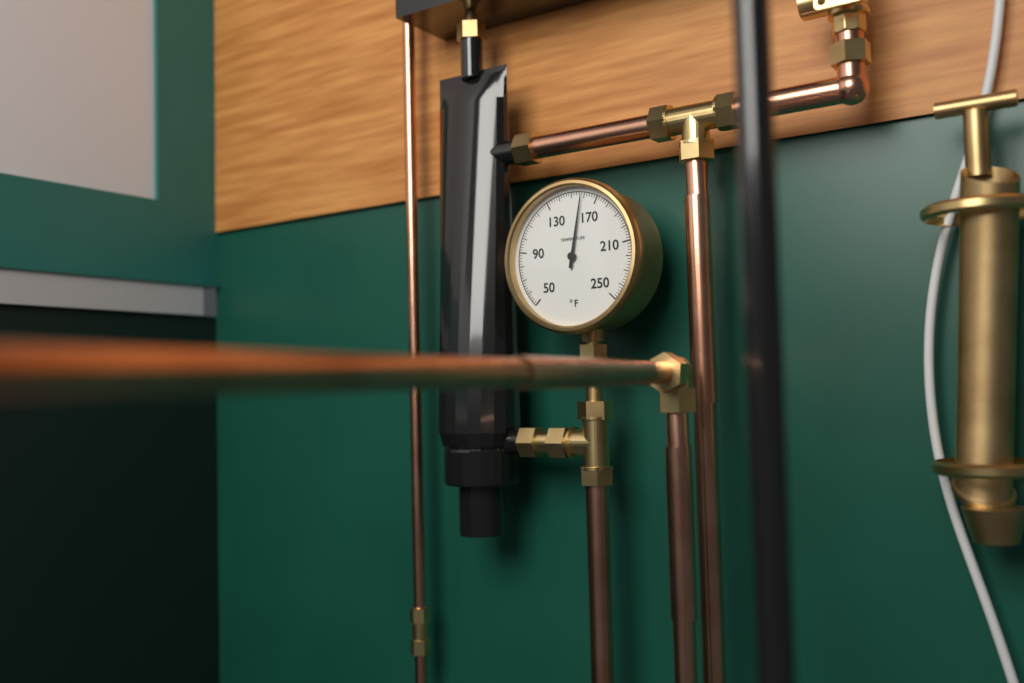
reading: 158 °F
